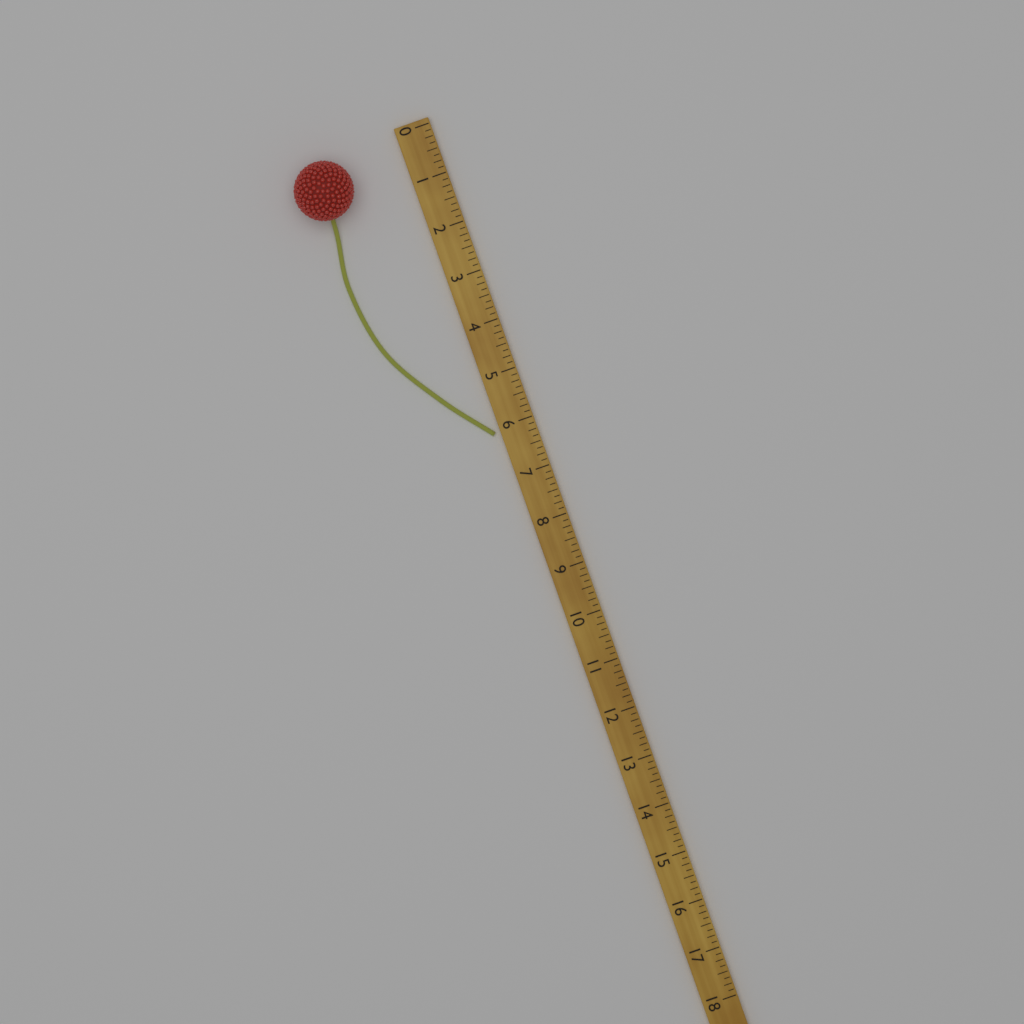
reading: 6.125 (no unit)
